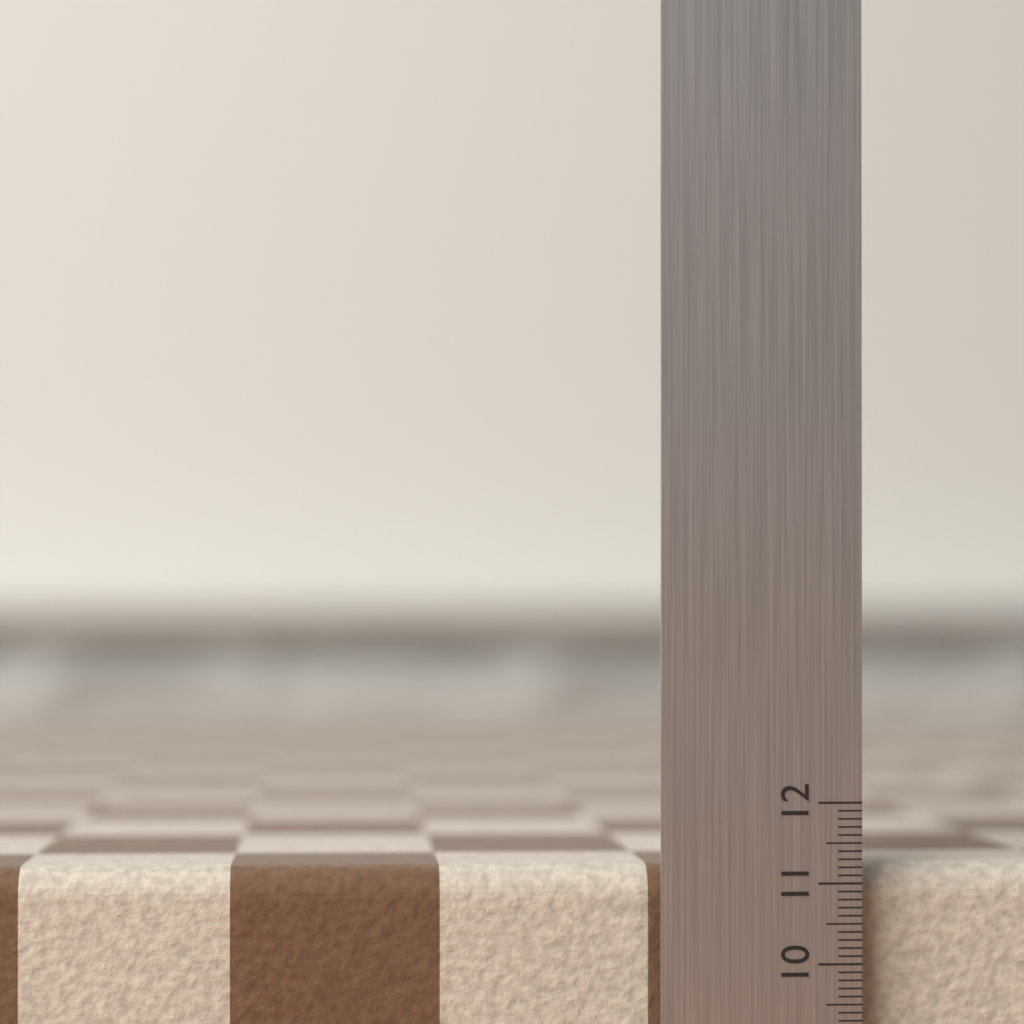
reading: 11.2 (no unit)
